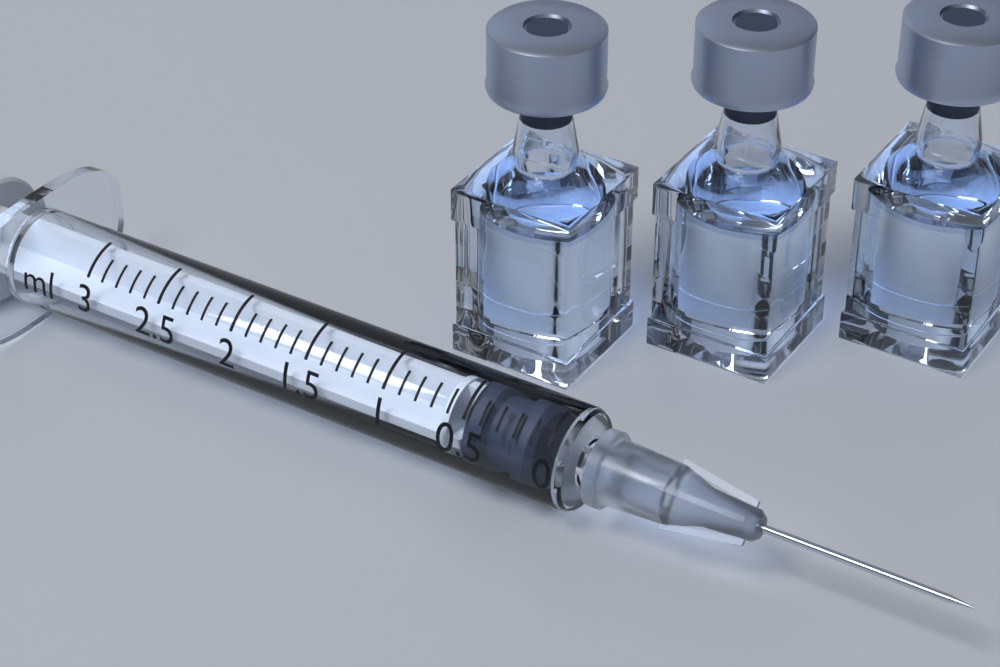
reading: 0.1 ml
